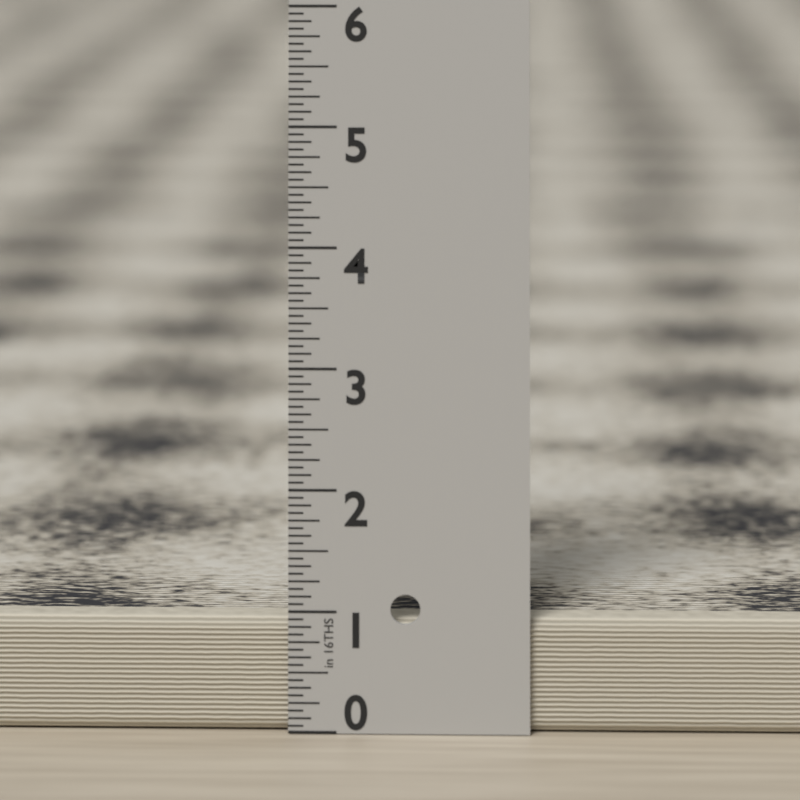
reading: 0.9375 in
